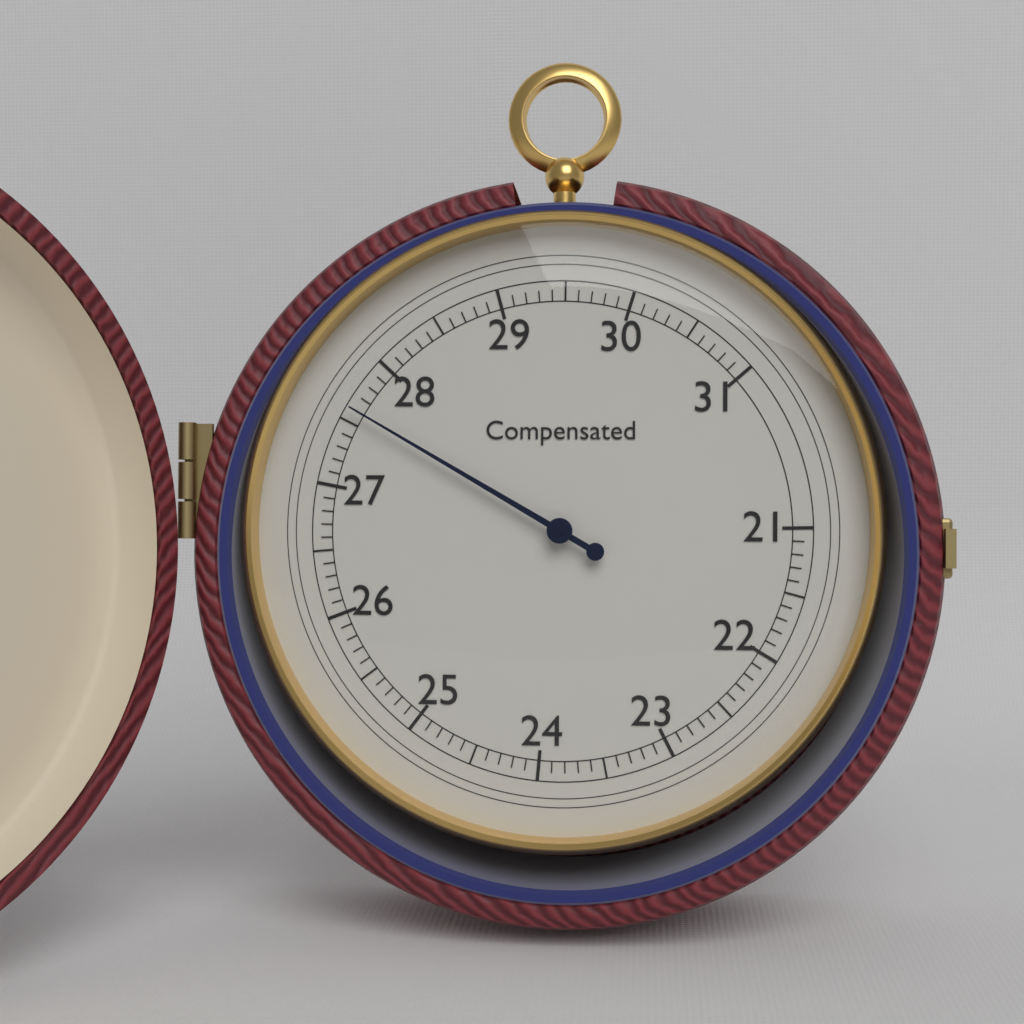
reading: 27.6 (no unit)
